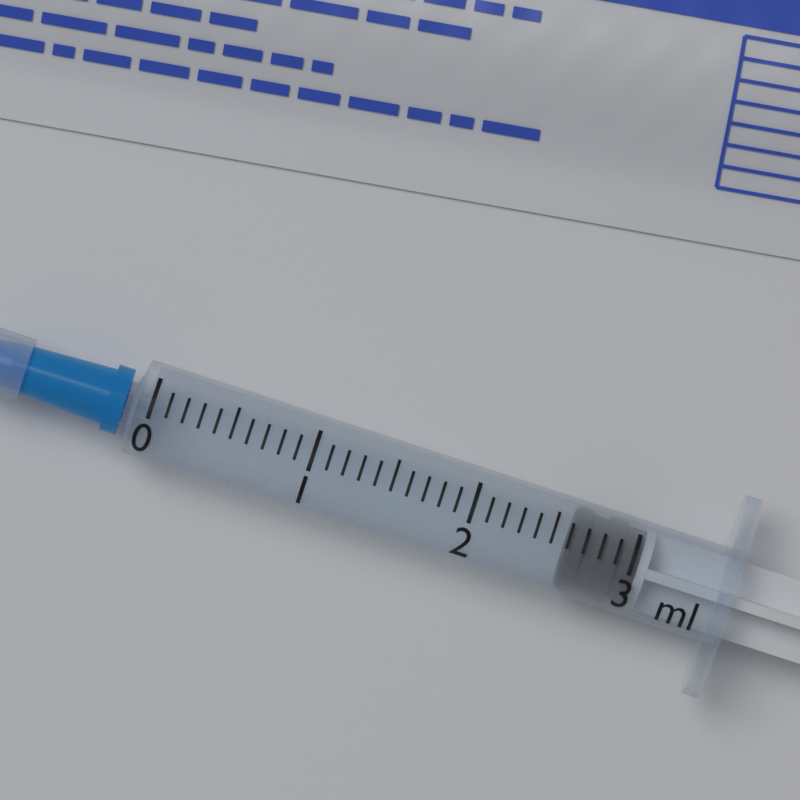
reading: 2.6 ml
